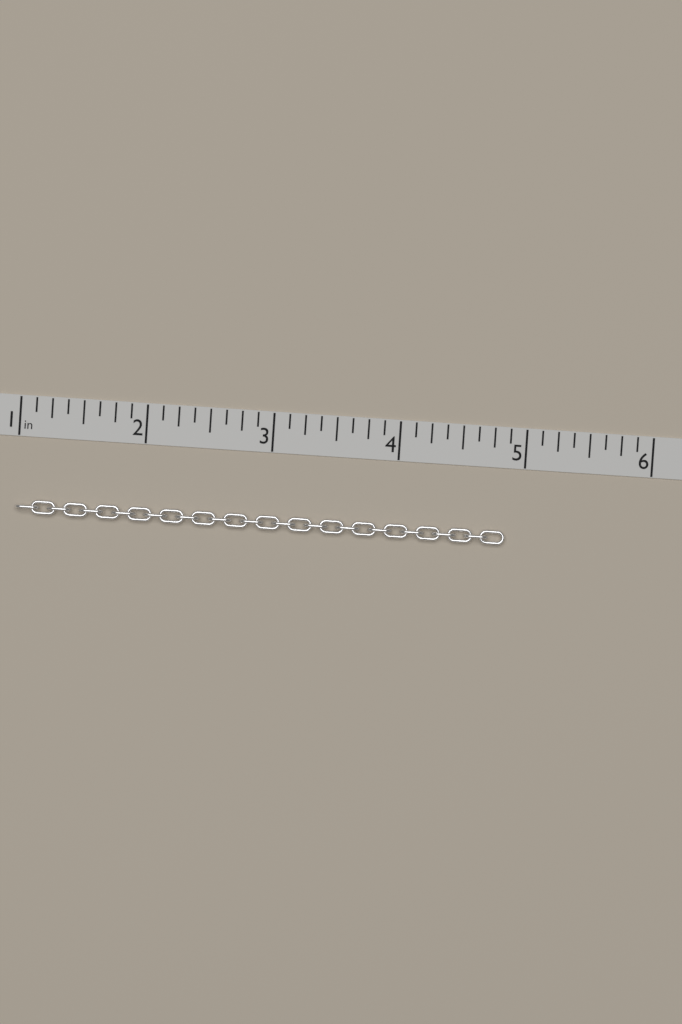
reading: 4.875 in
